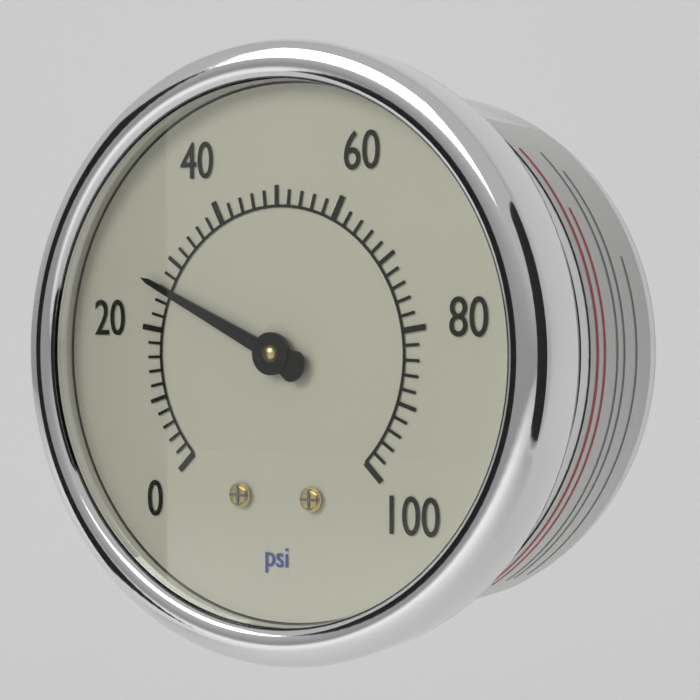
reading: 26 psi
